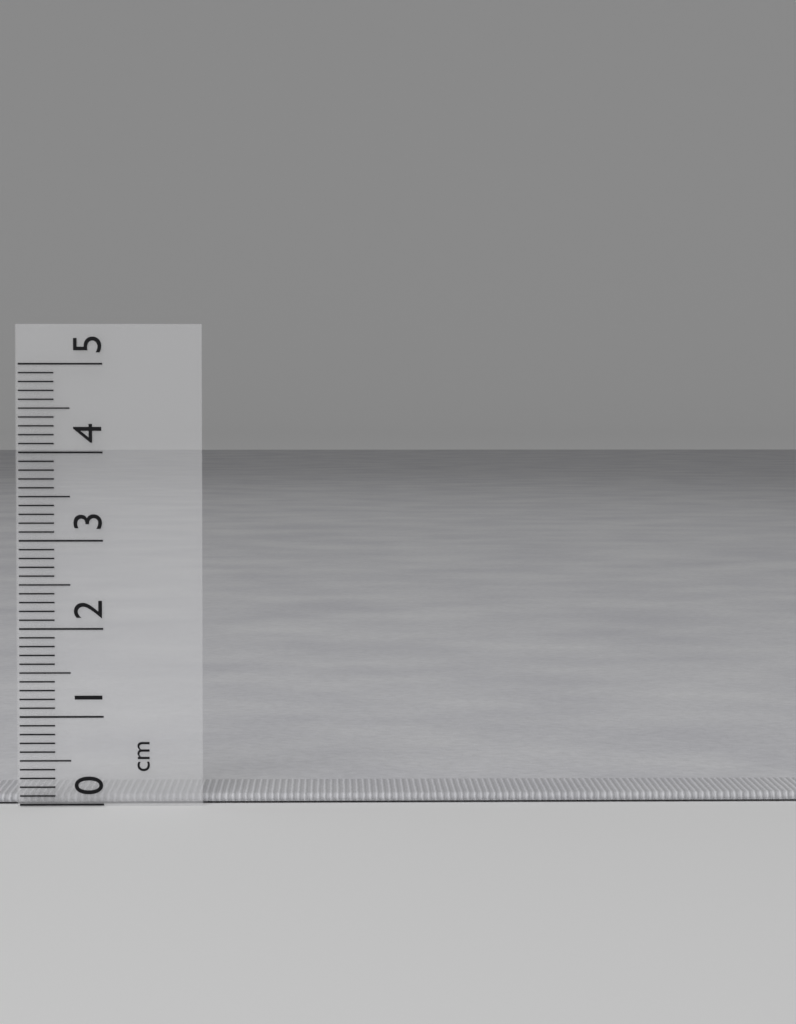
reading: 0.1 cm
